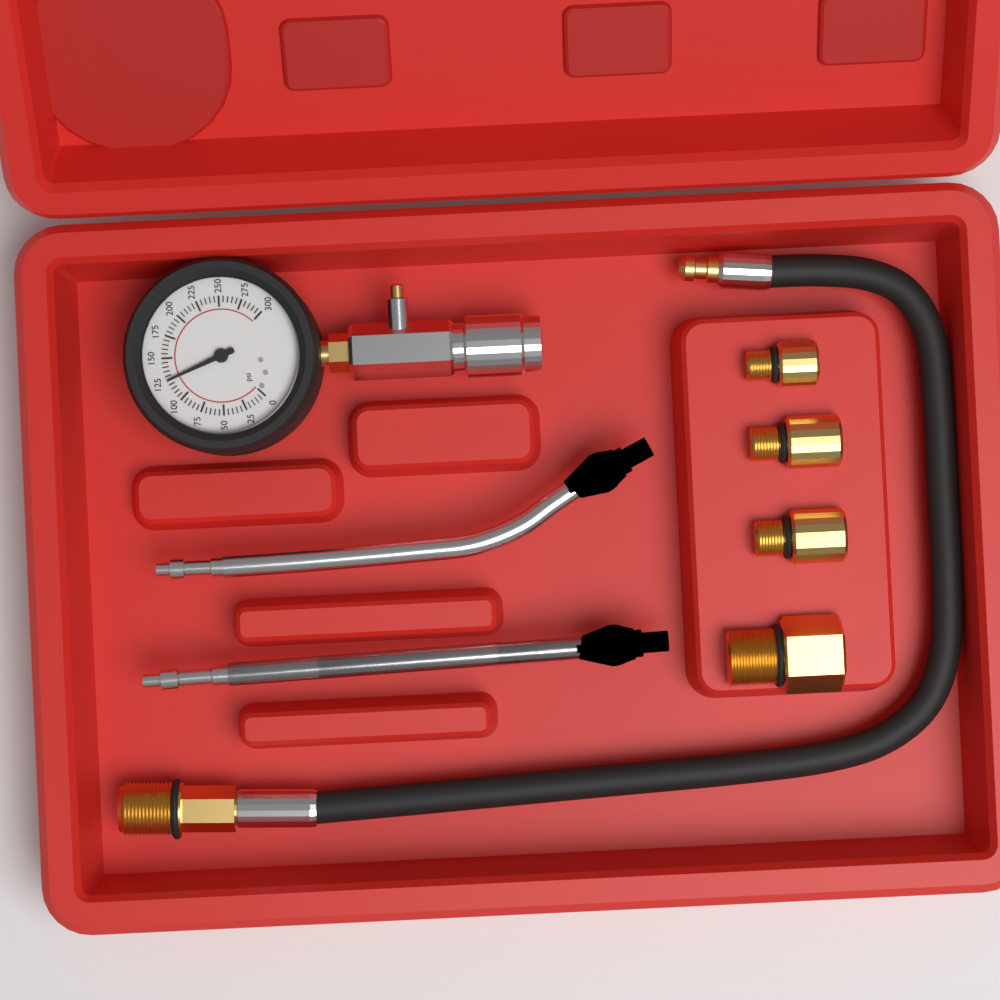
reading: 125 psi
